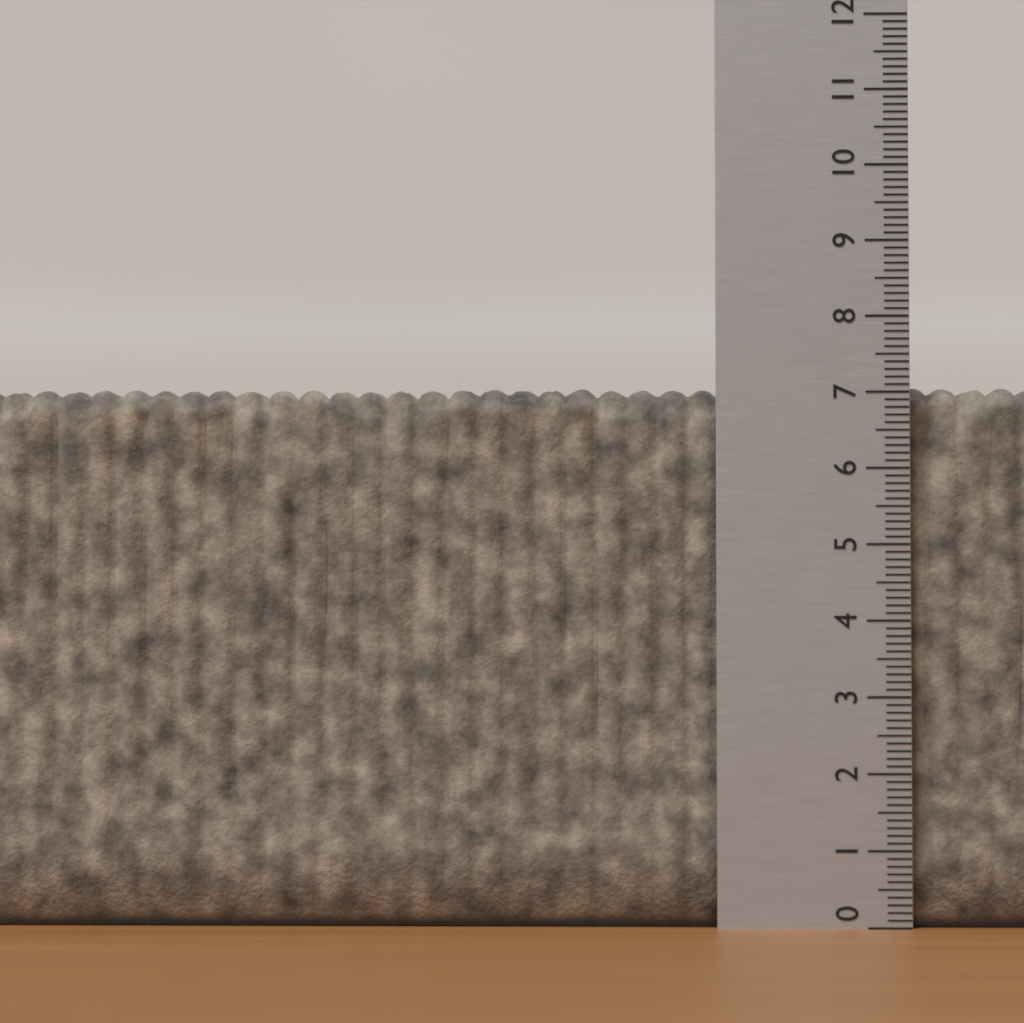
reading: 7.1 (no unit)
